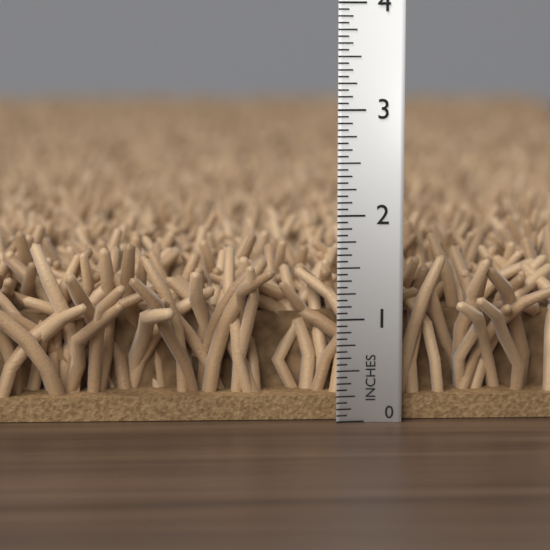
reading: 1.7500 in
